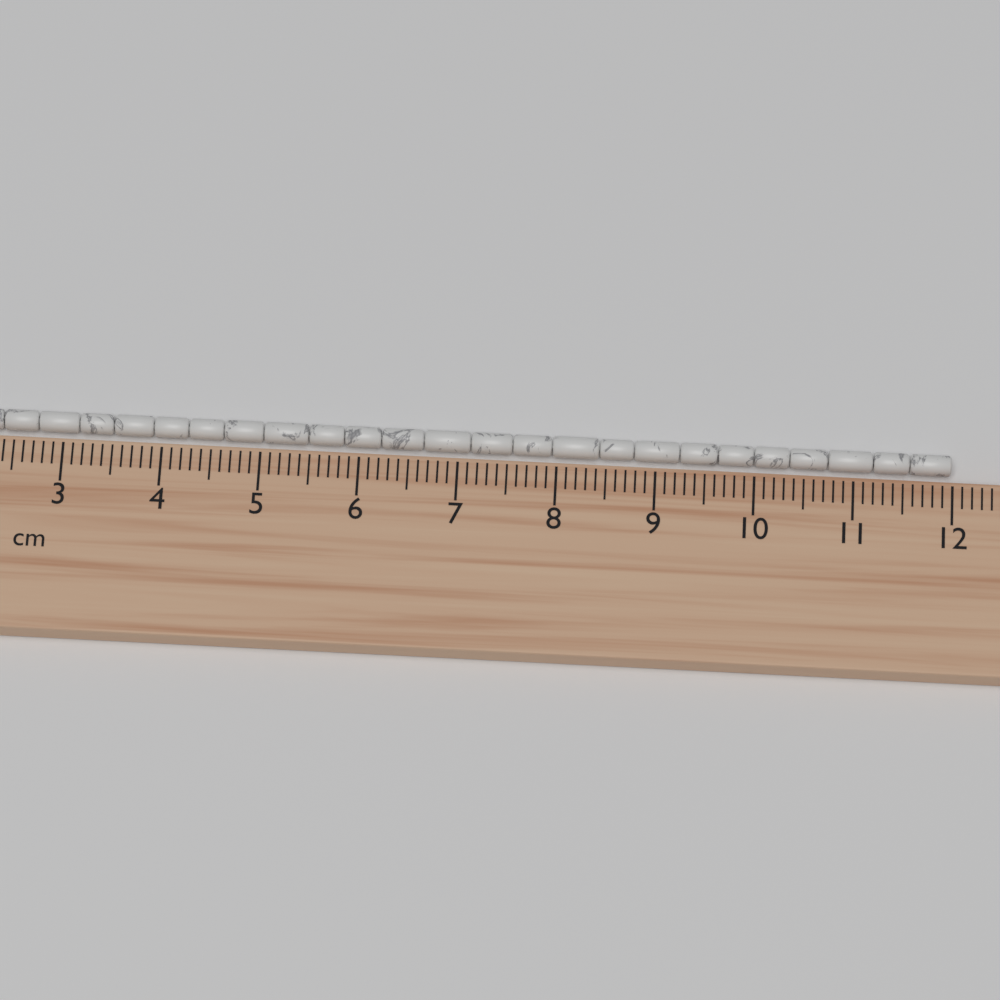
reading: 12.0 cm
